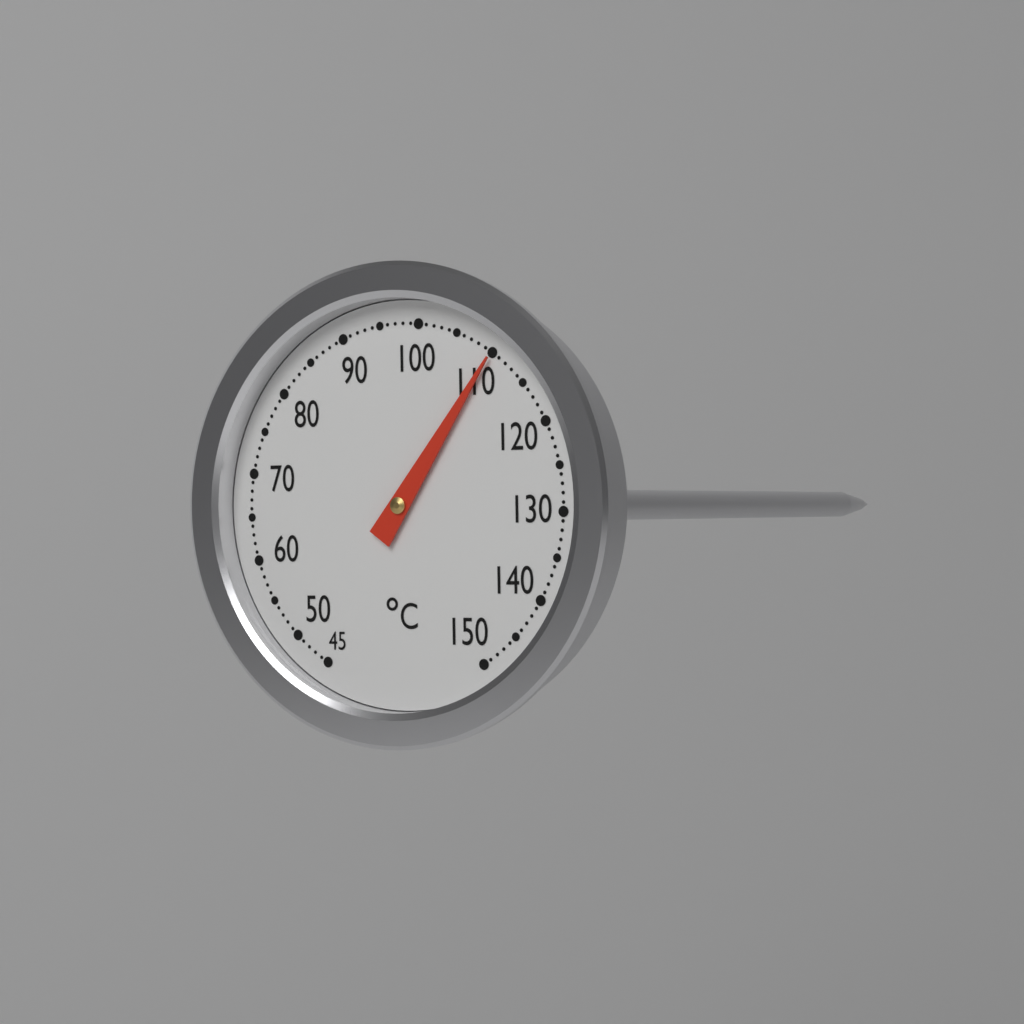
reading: 110 °C
